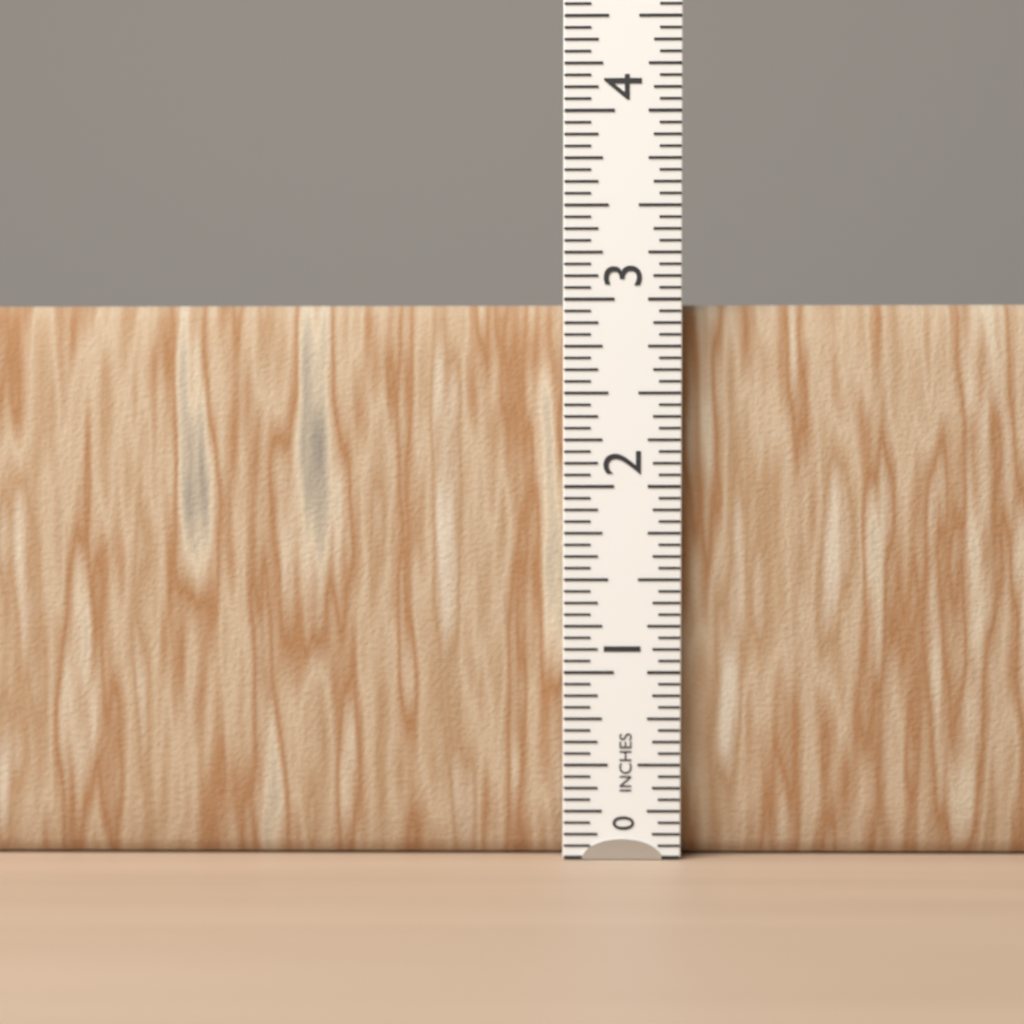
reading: 3.0000 in
